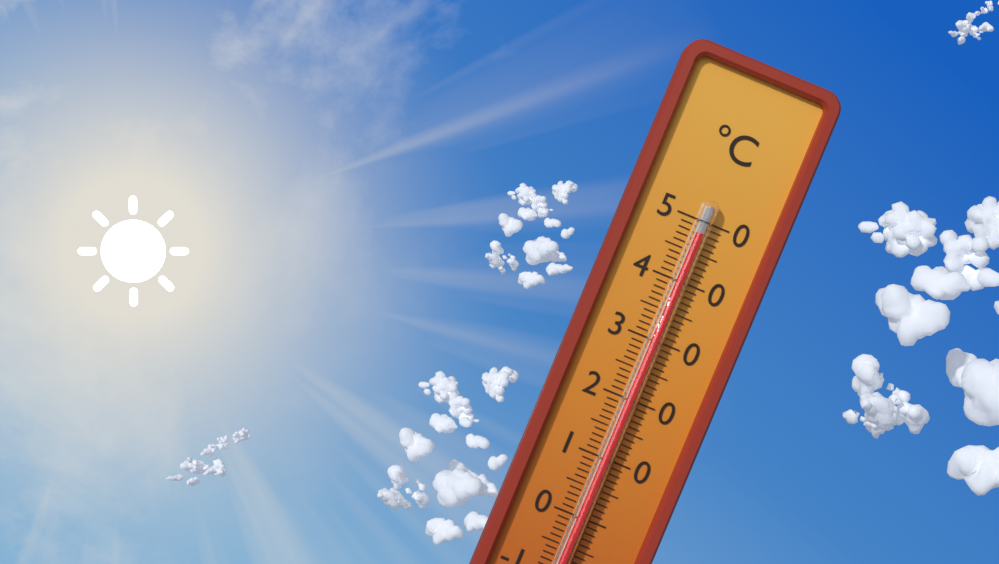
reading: 48 °C
